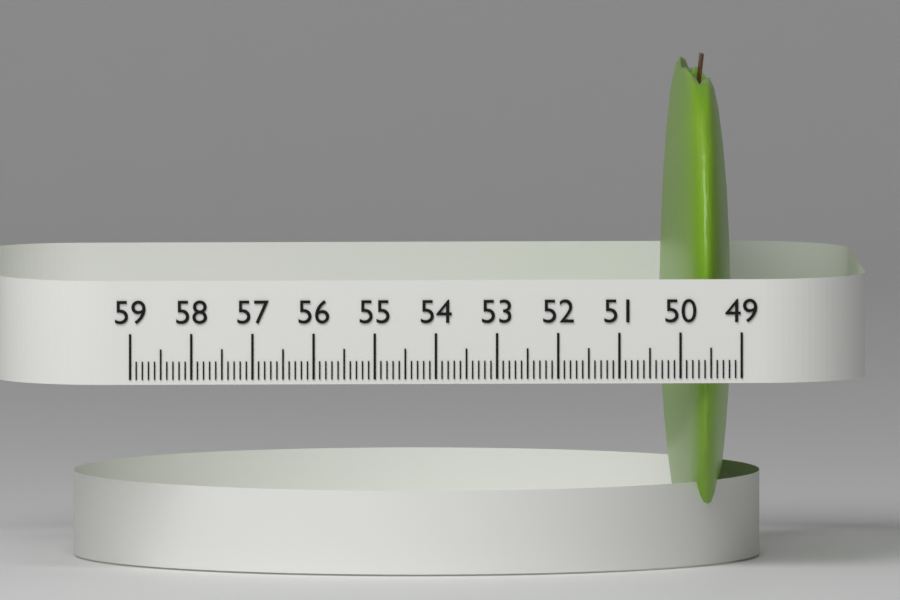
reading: 50.1 (no unit)
